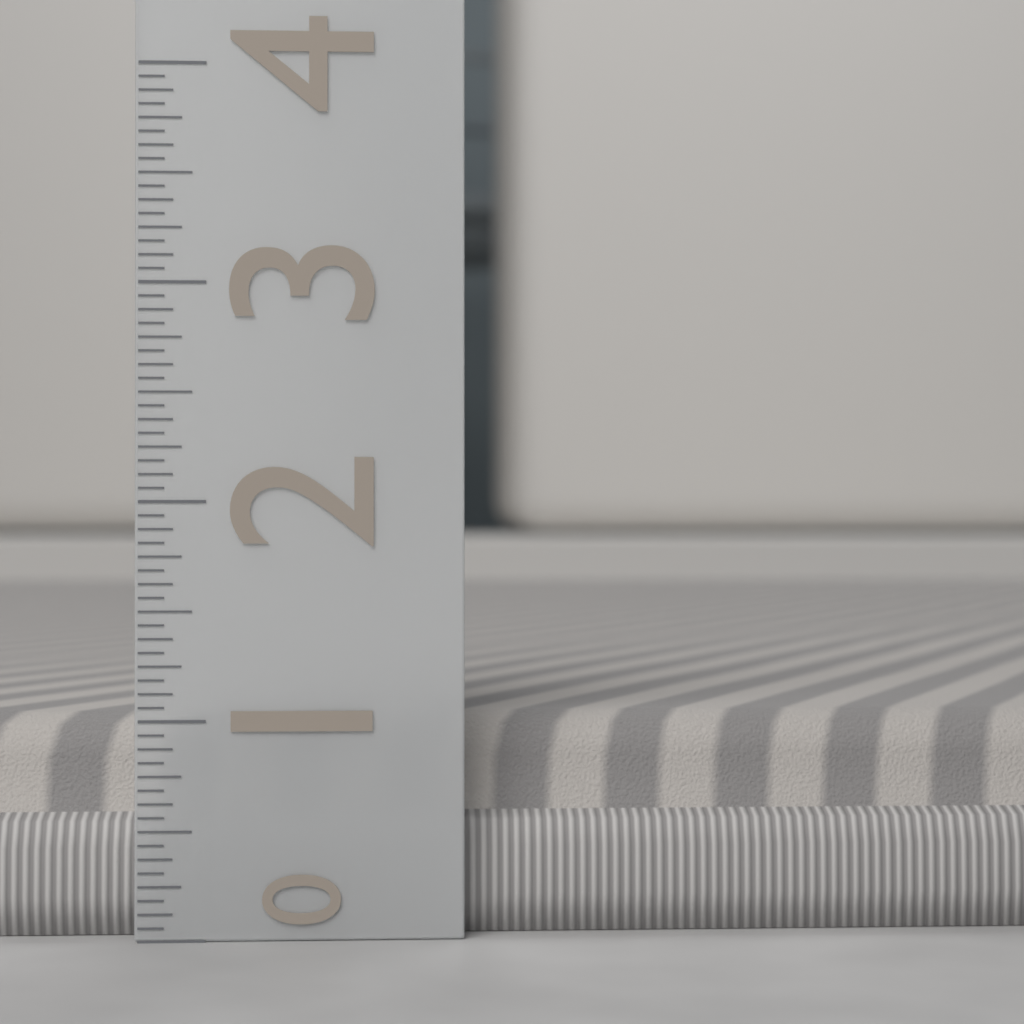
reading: 1.0000 (no unit)
